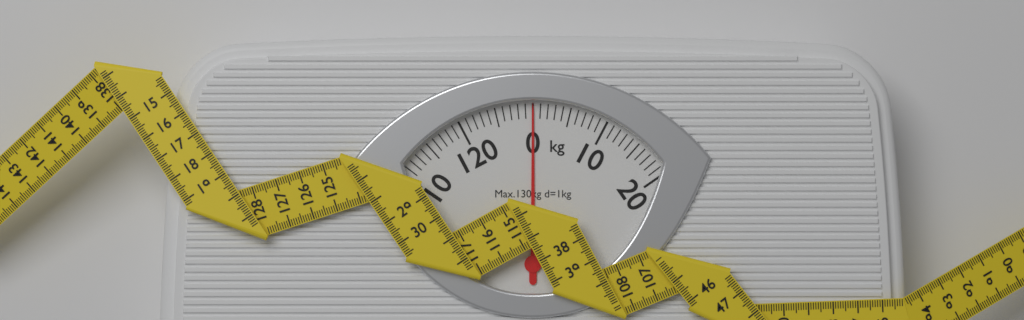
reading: 0 kg
